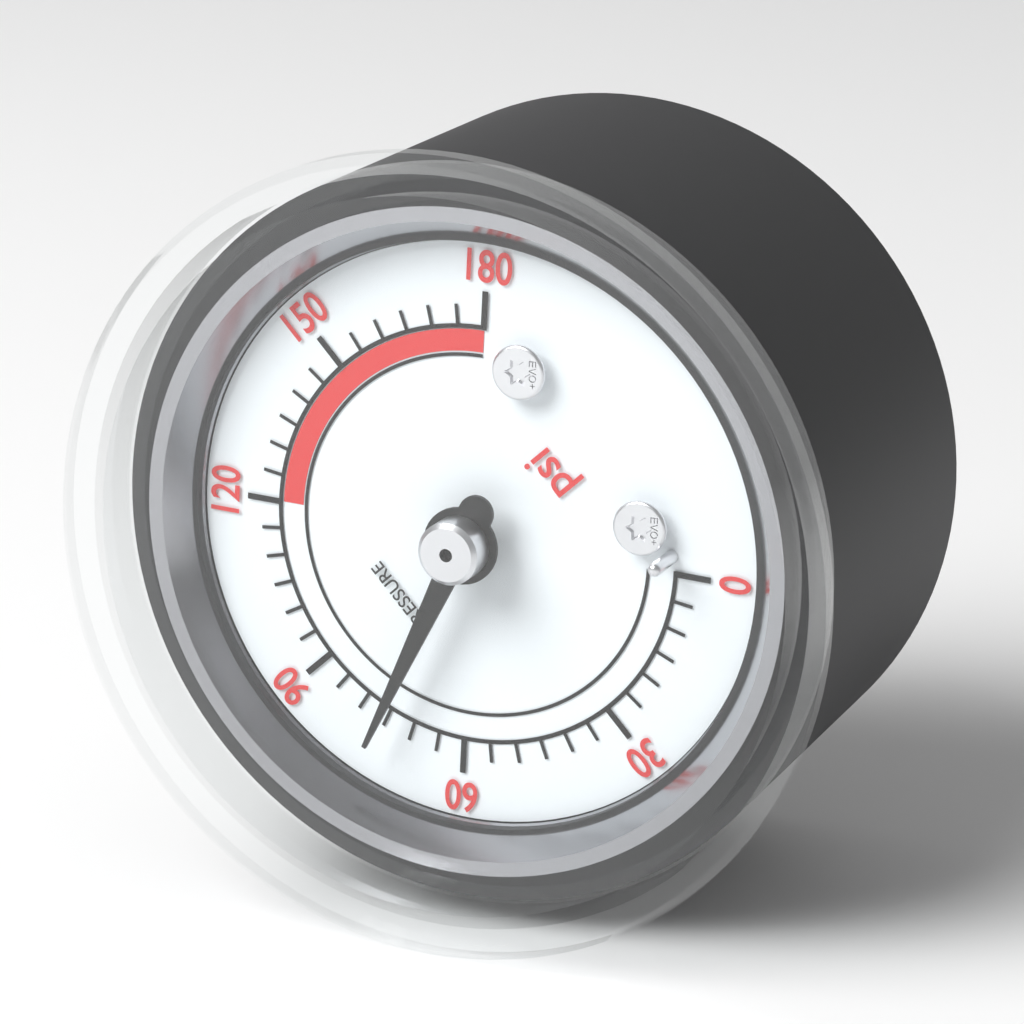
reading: 75 psi
